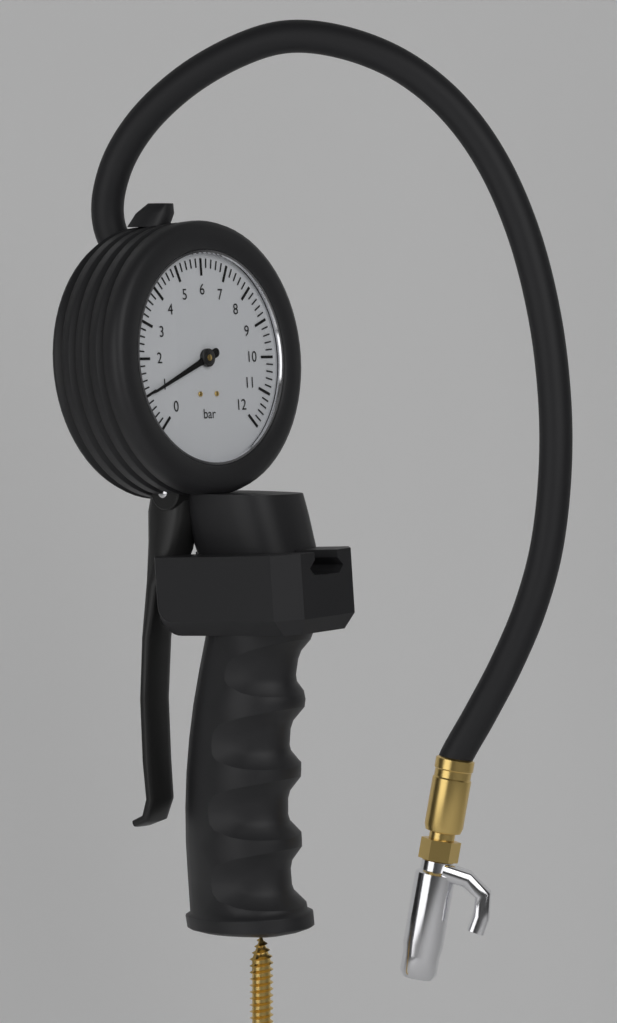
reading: 1.0 bar
